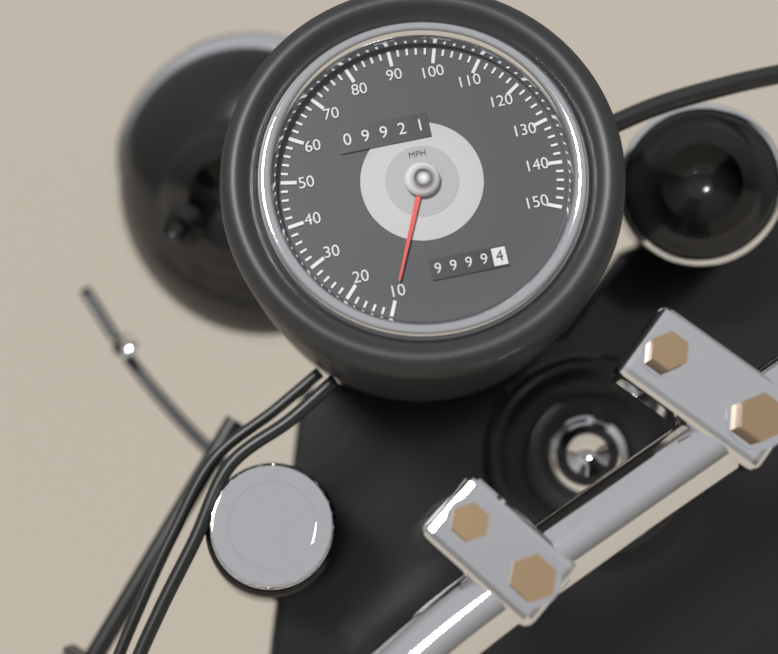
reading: 10 mph
